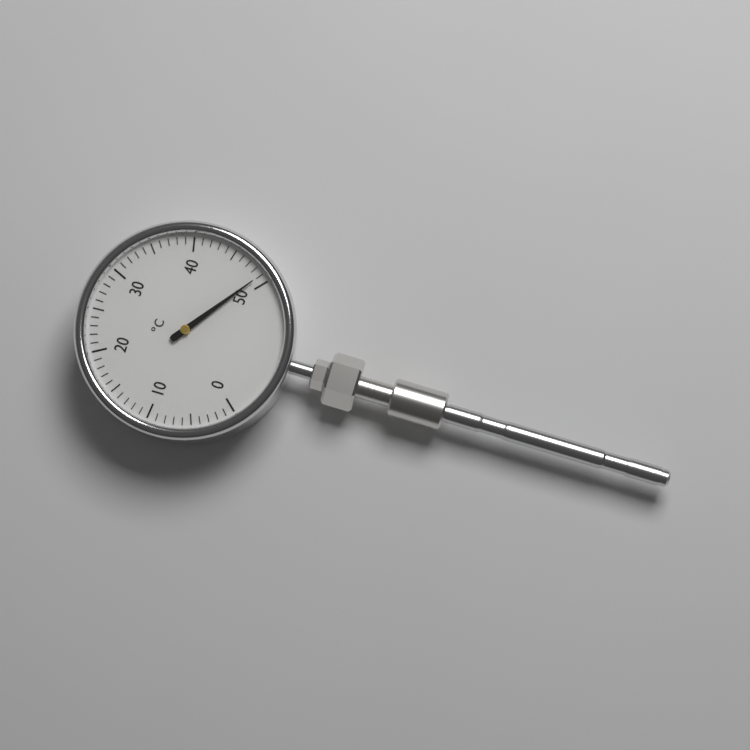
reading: 49 °C
